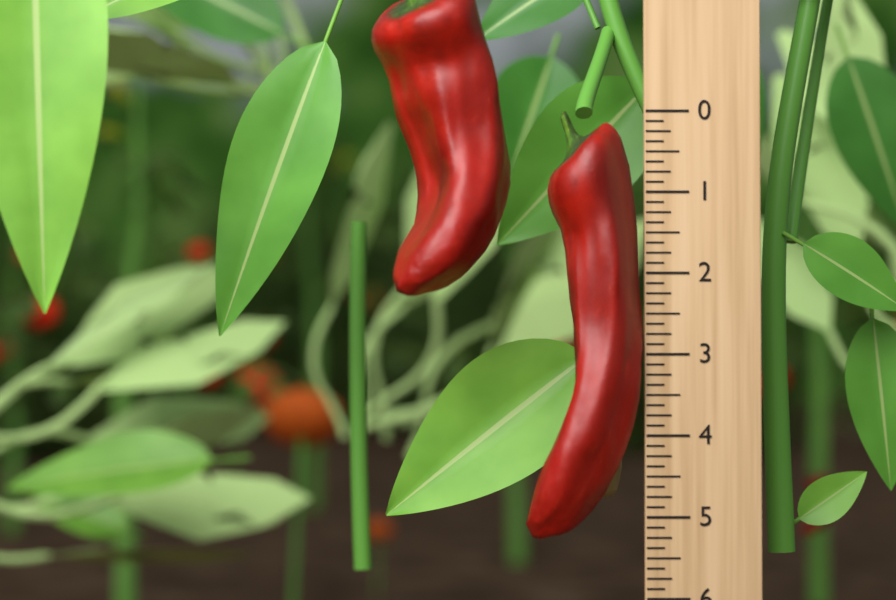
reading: 5.250 (no unit)
